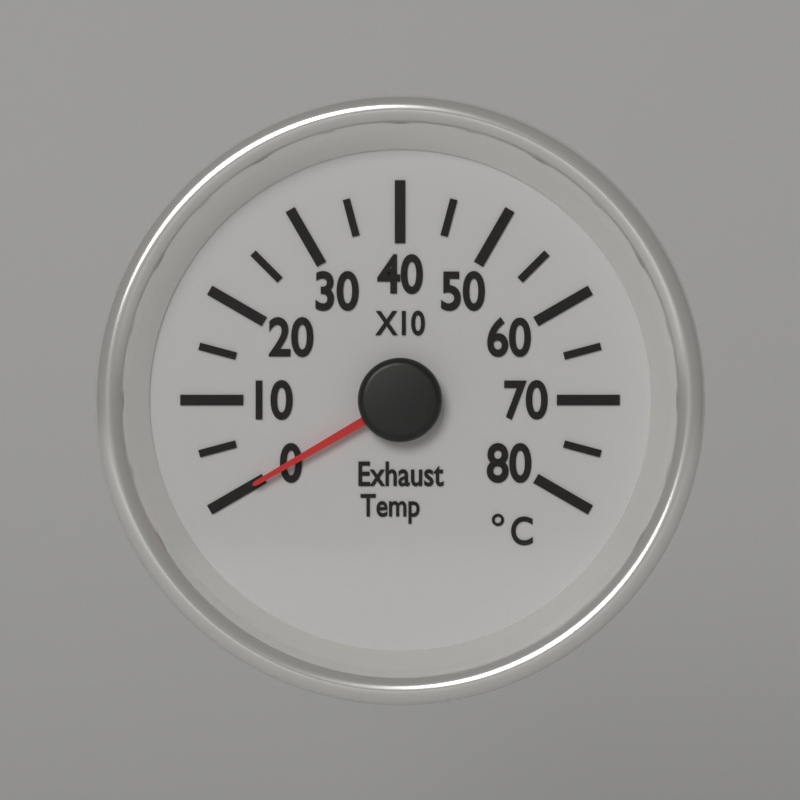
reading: 0 °C
